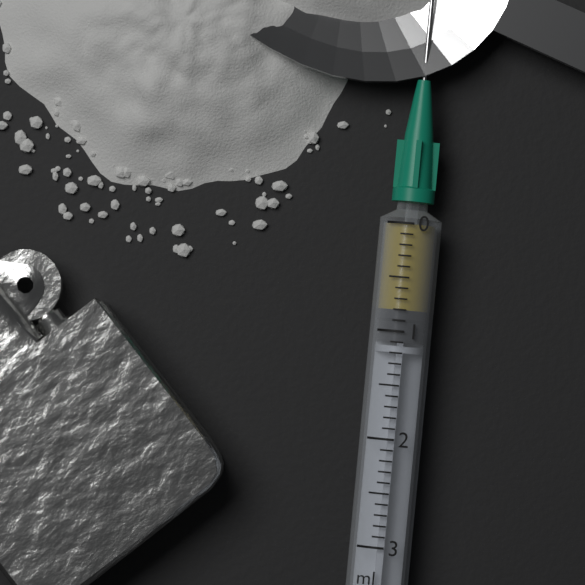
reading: 0.8 ml
